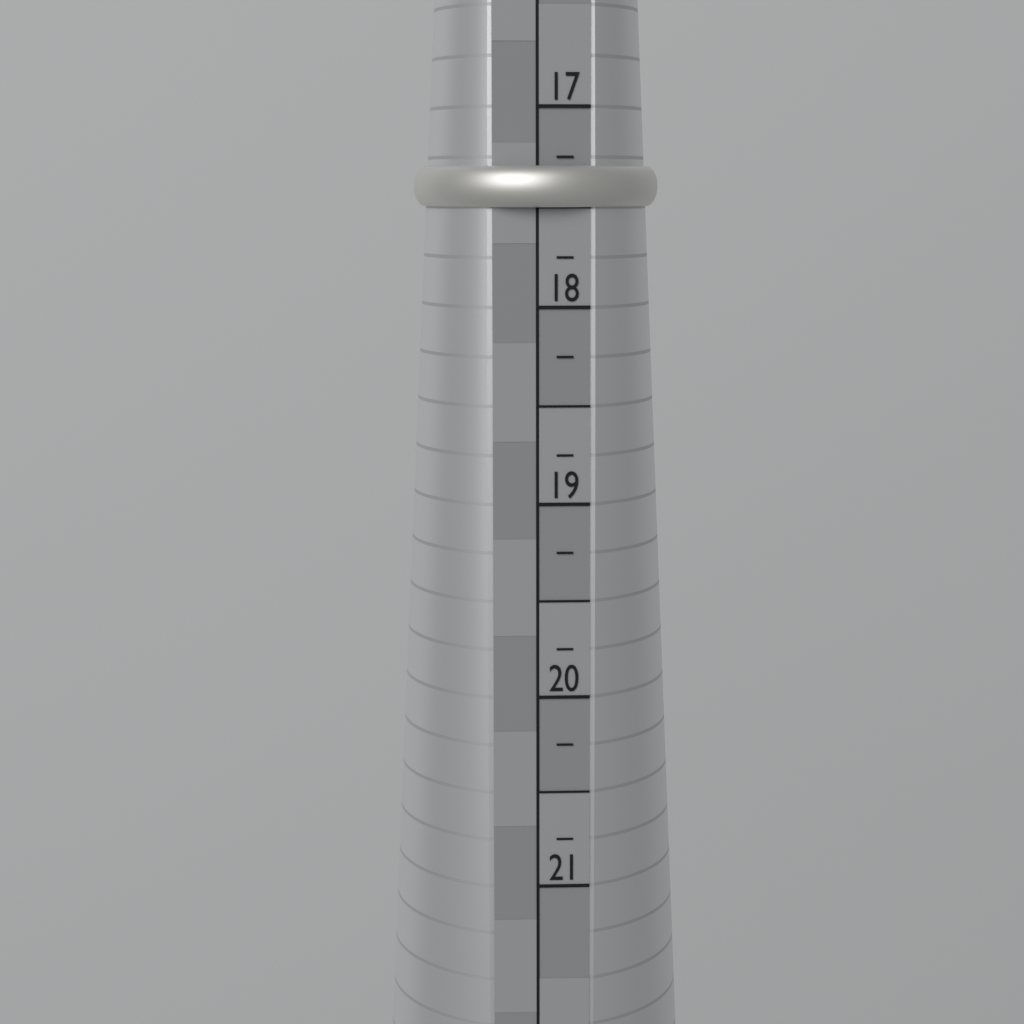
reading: 17.50 (no unit)
